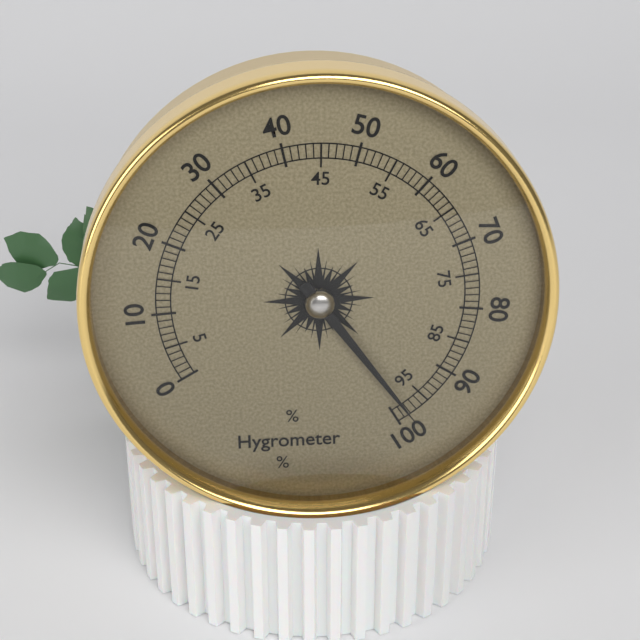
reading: 98 %
